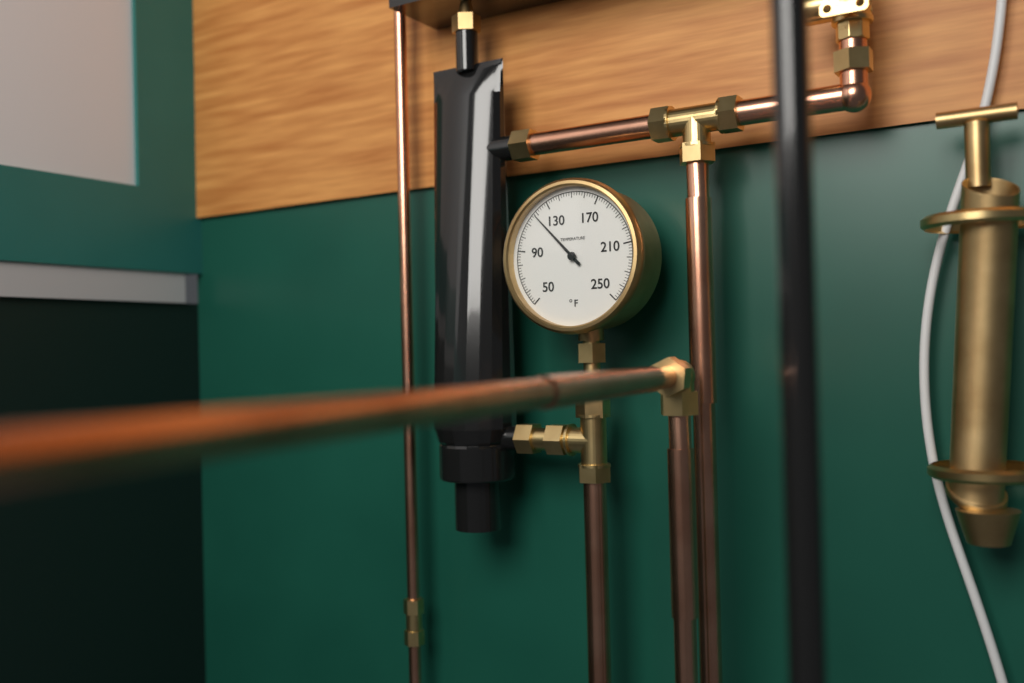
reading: 118 °F
